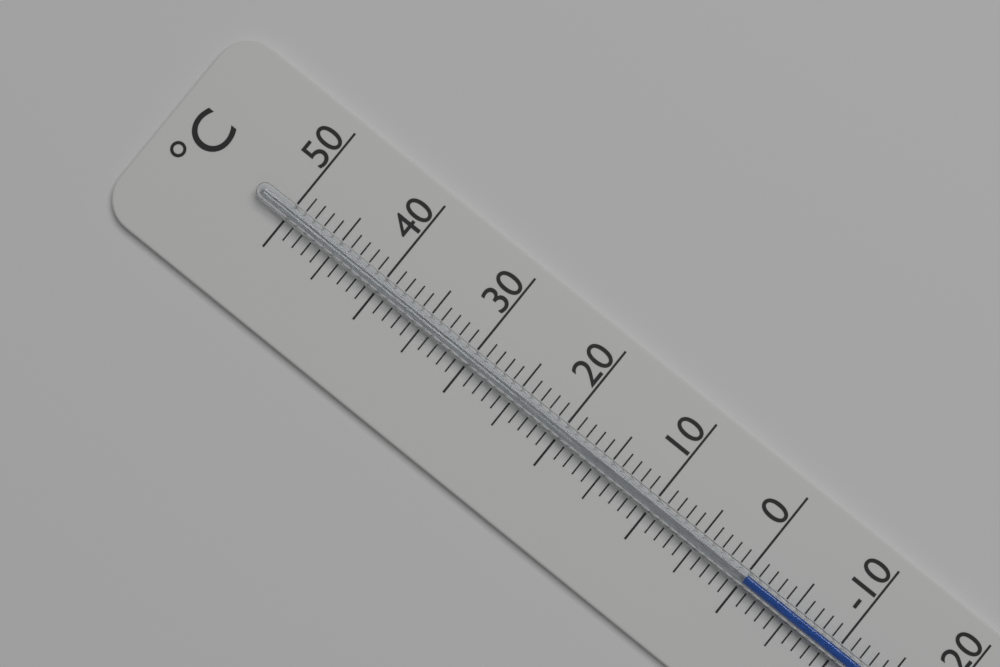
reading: 0 °C
